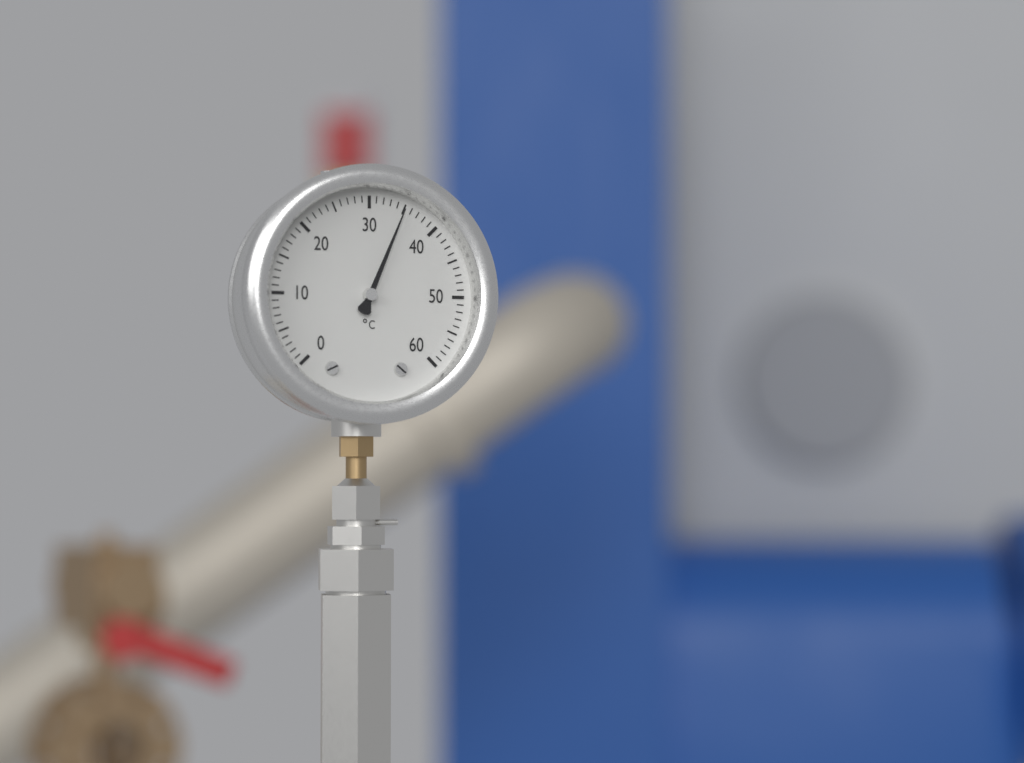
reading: 35 °C
